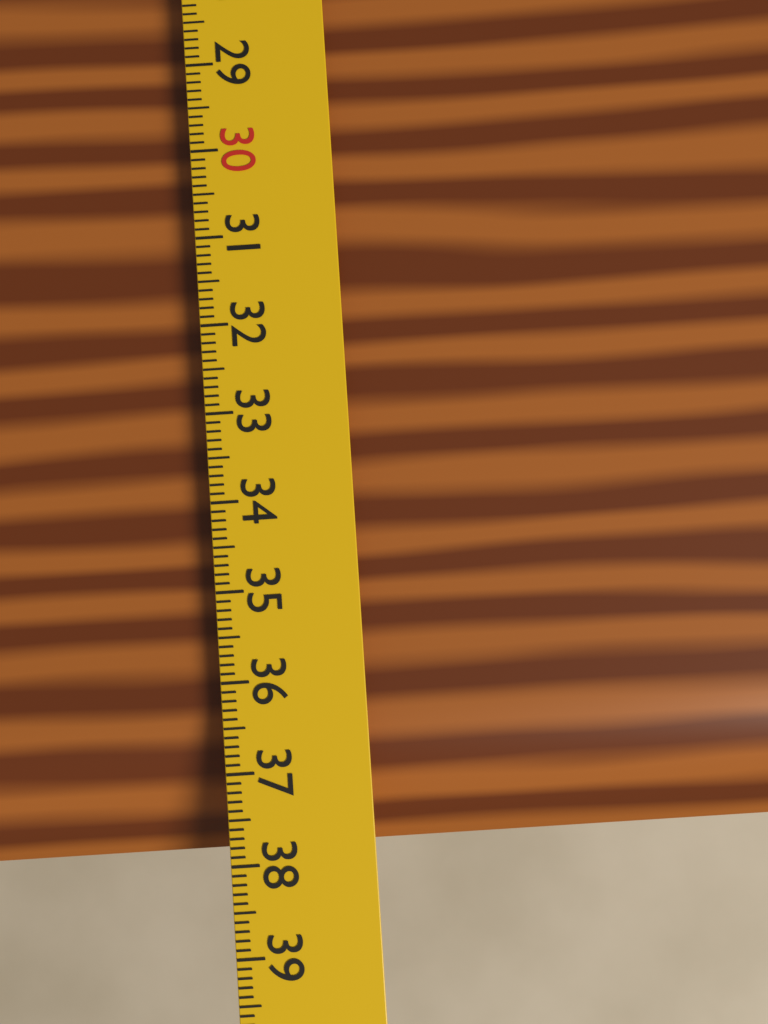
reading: 38.0 cm
